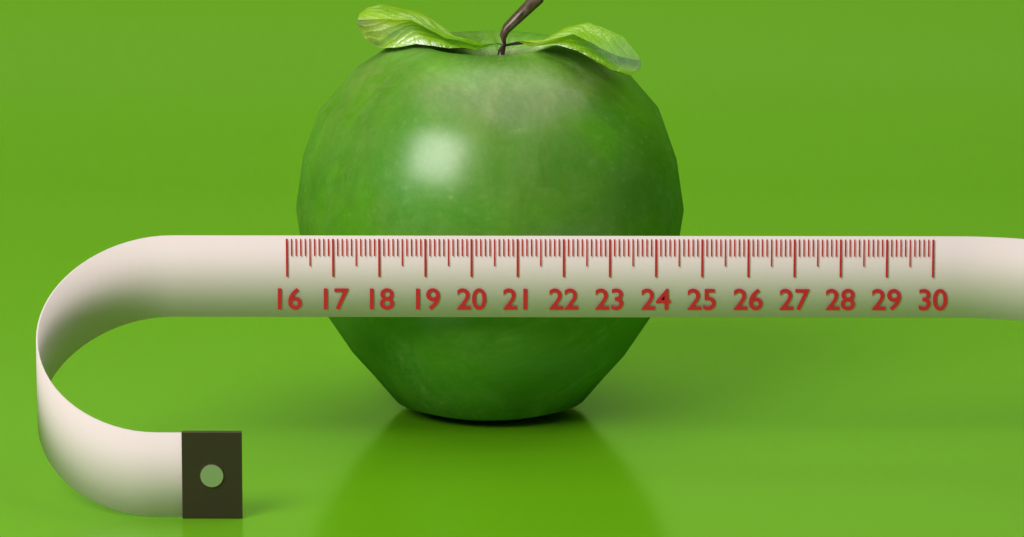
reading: 24.7 (no unit)
